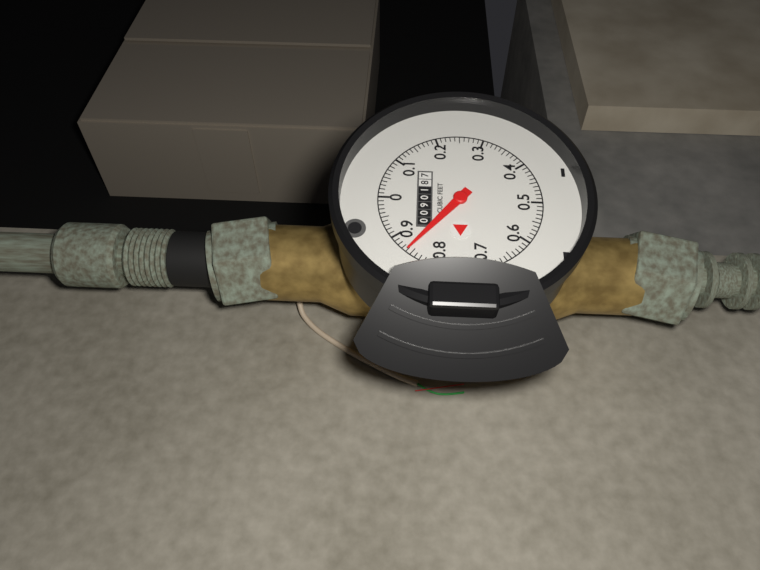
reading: 0.86 cubic feet
